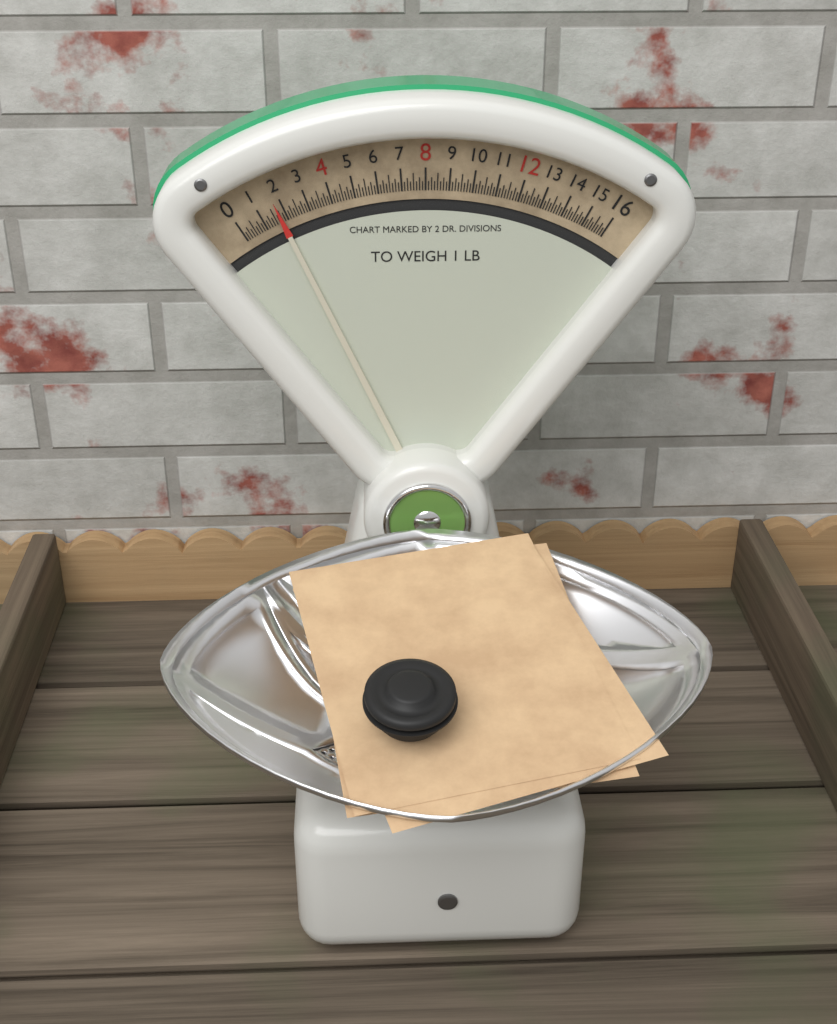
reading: 1.750 oz
